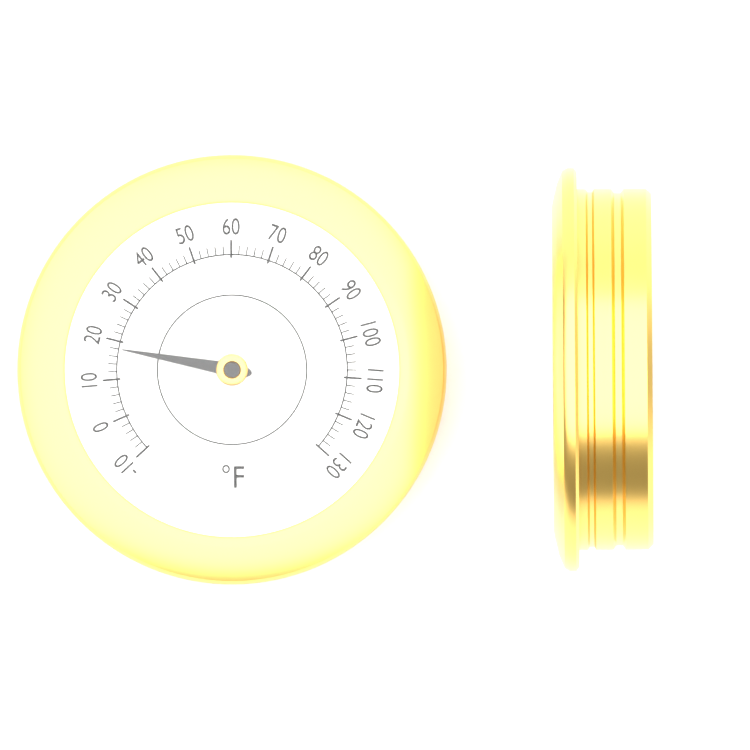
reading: 18 °F
